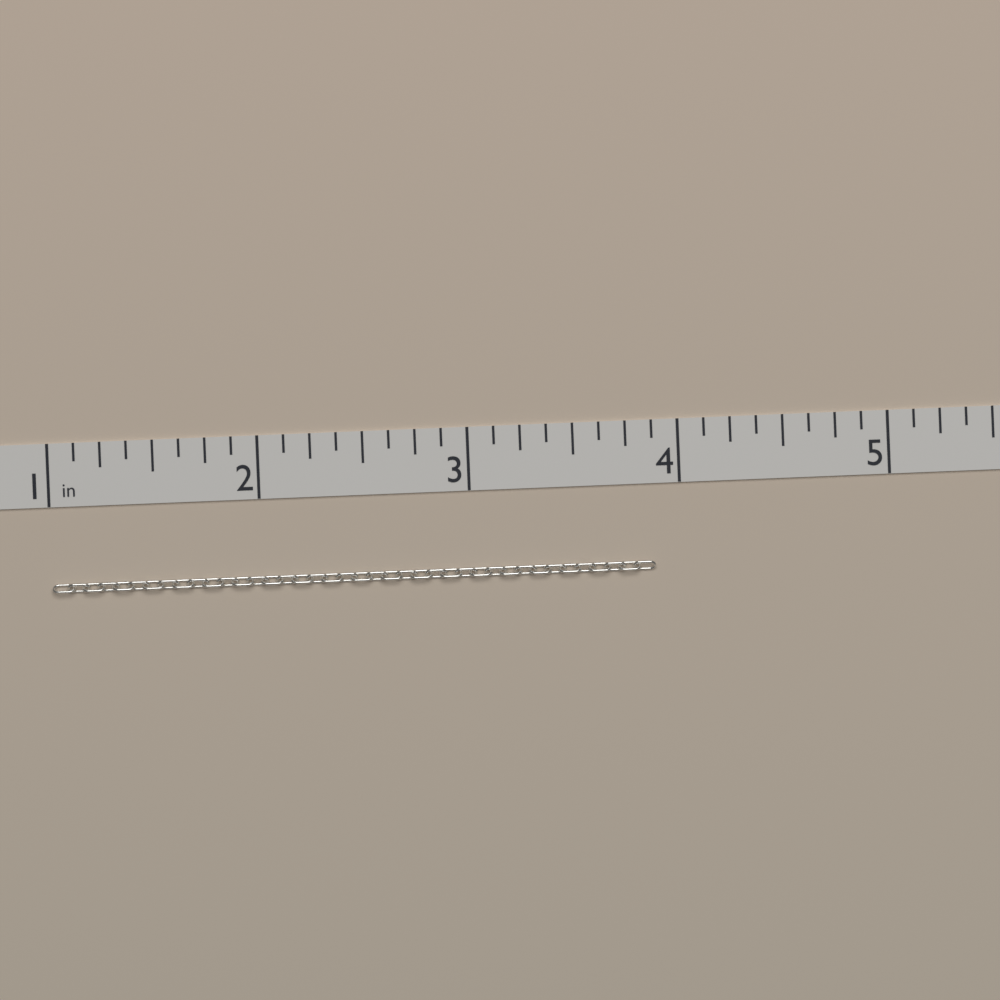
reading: 3.875 in
